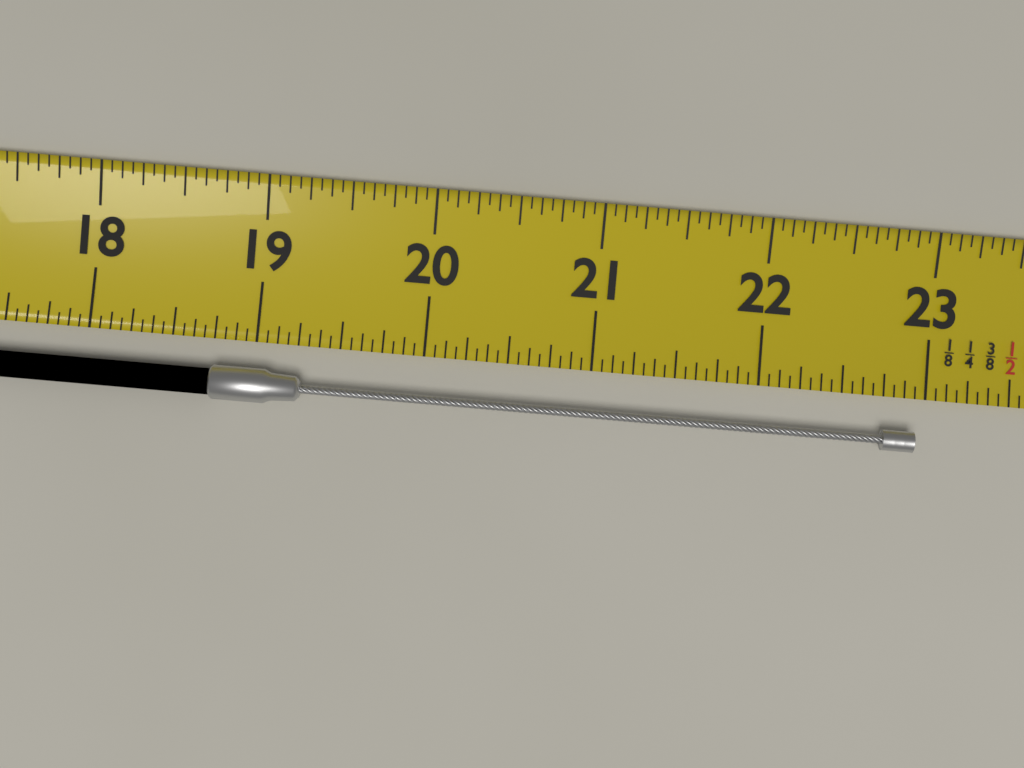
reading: 22.9375 (no unit)
